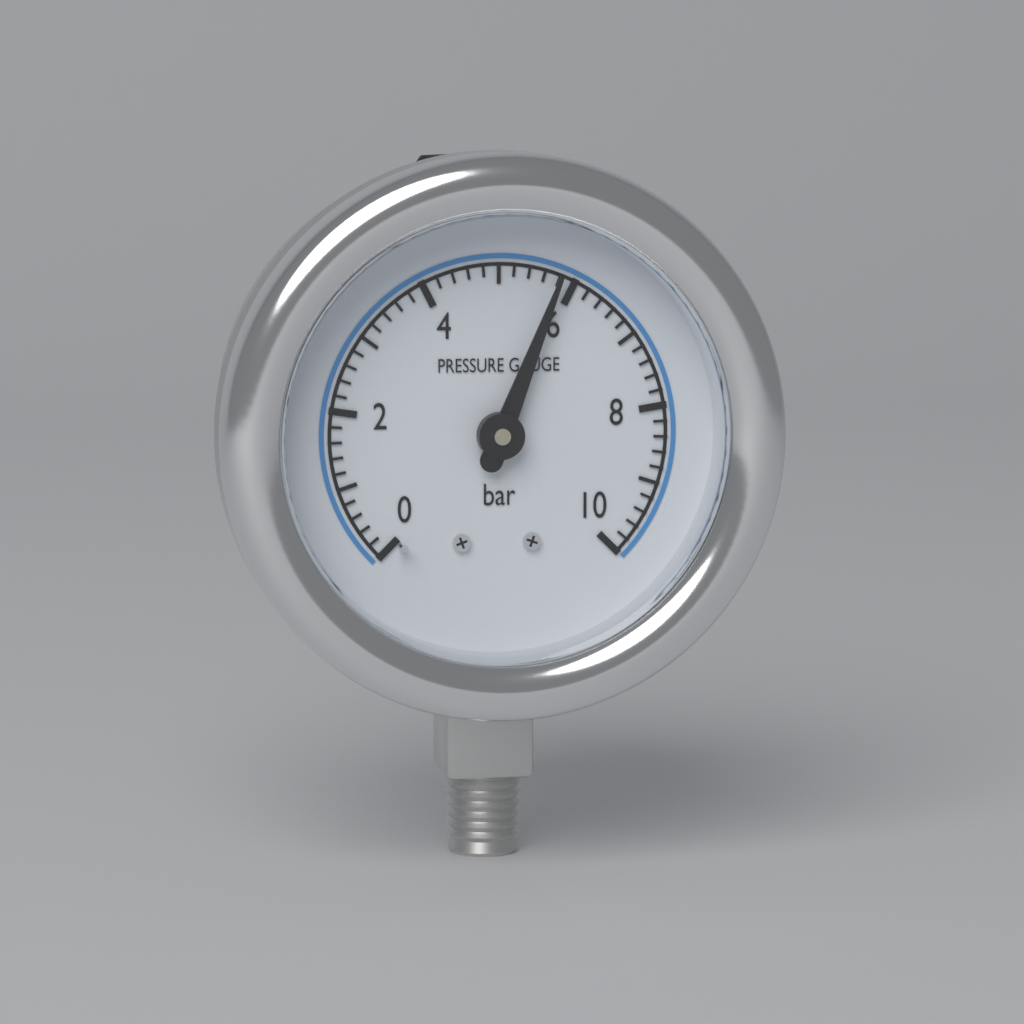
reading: 5.8 bar
